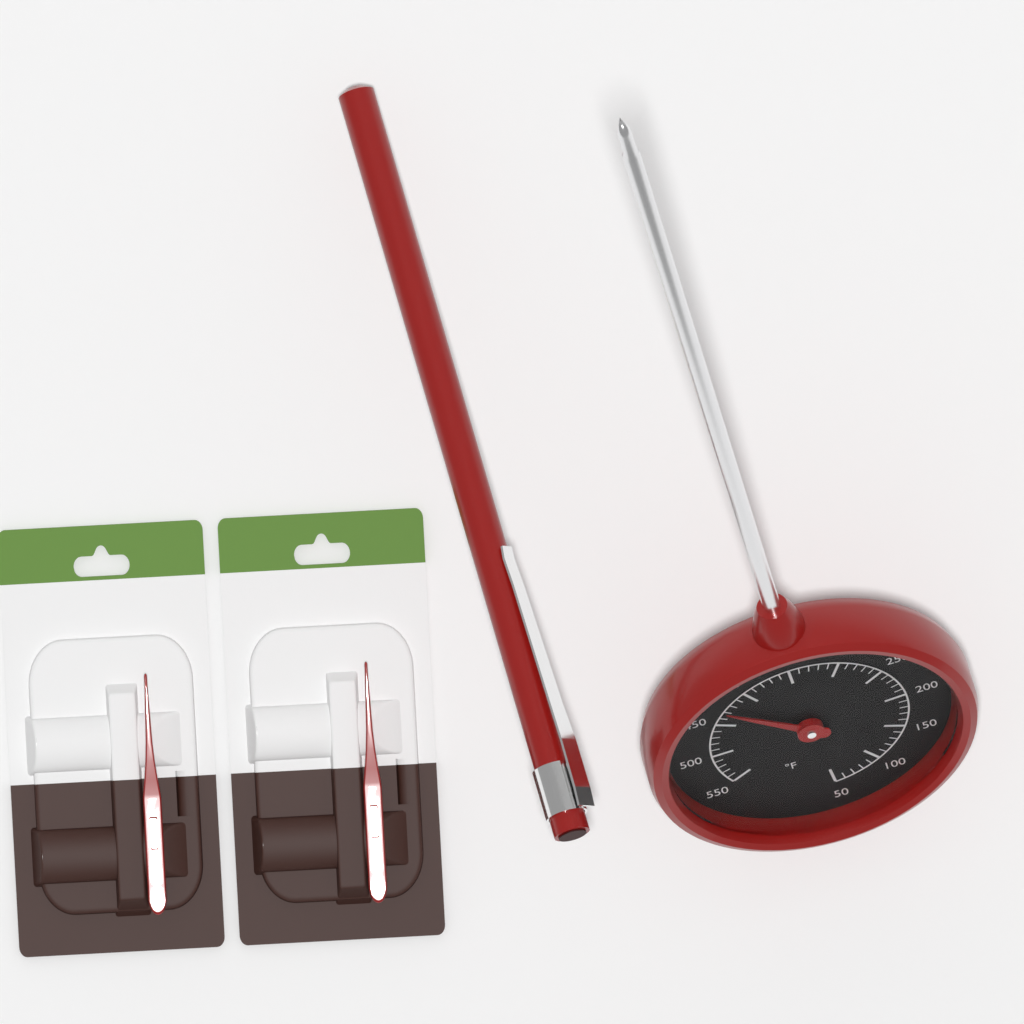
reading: 430 °F
